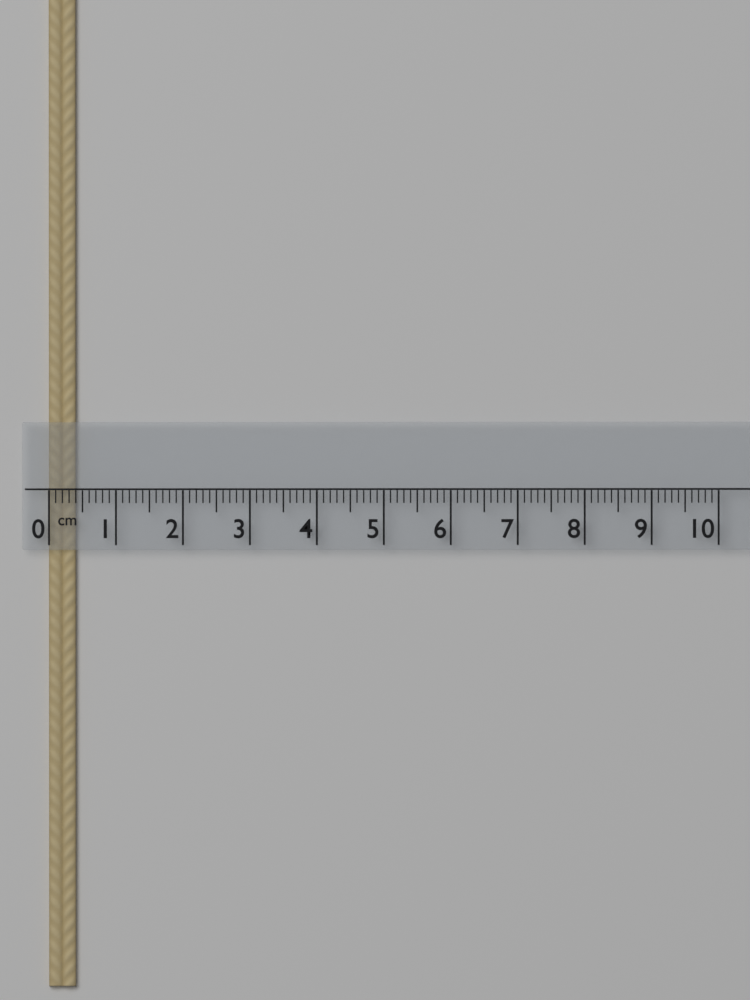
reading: 0.4 cm
